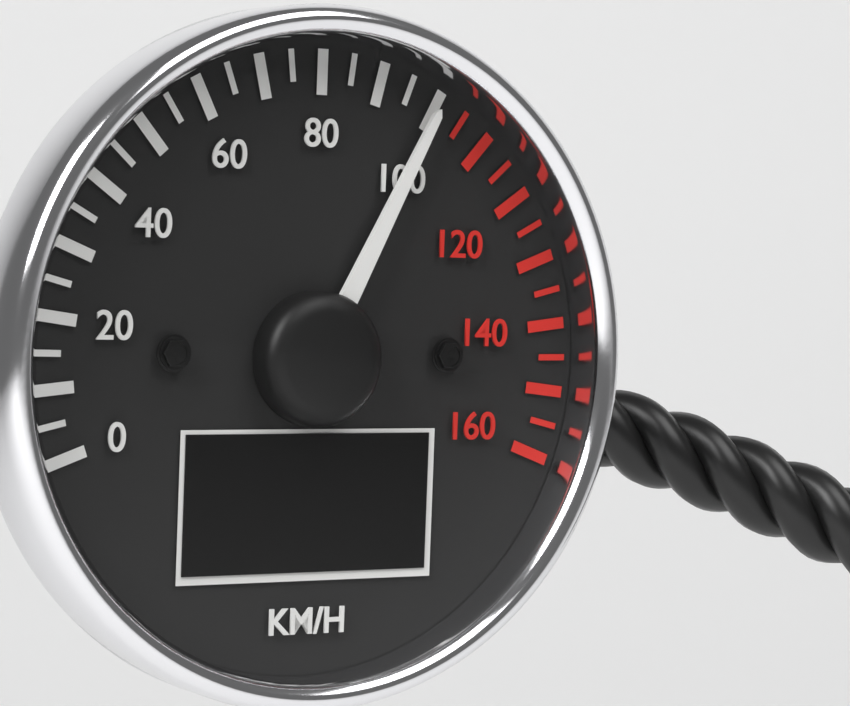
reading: 100 km/h
